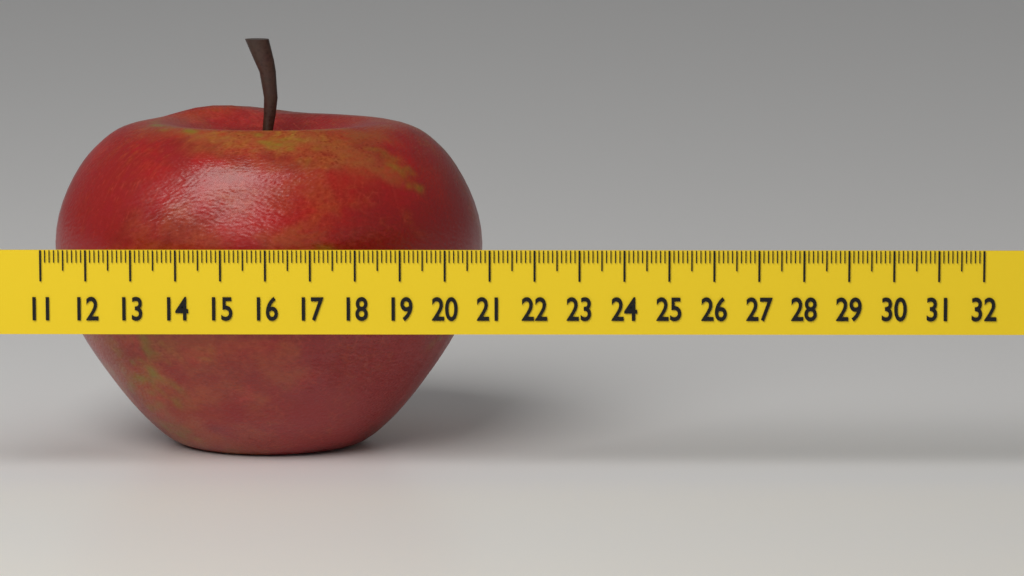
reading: 20.8 (no unit)
